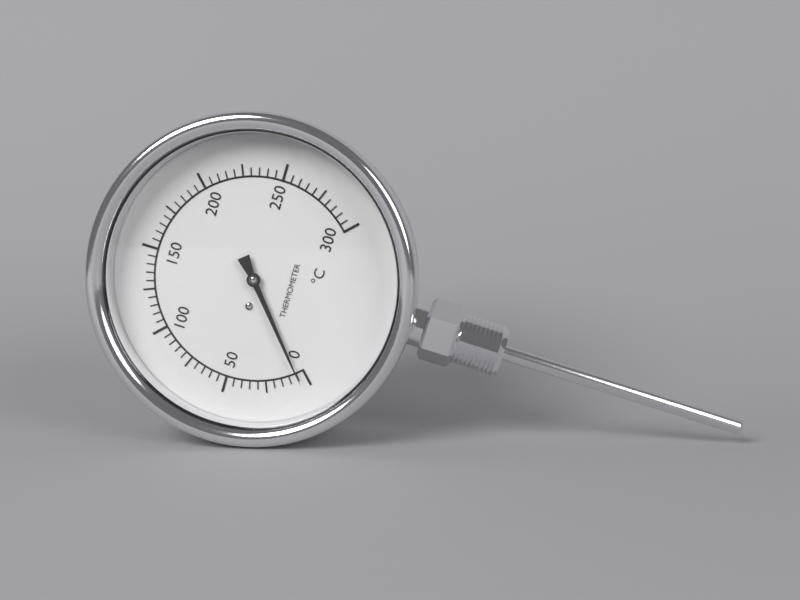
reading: 5 °C
